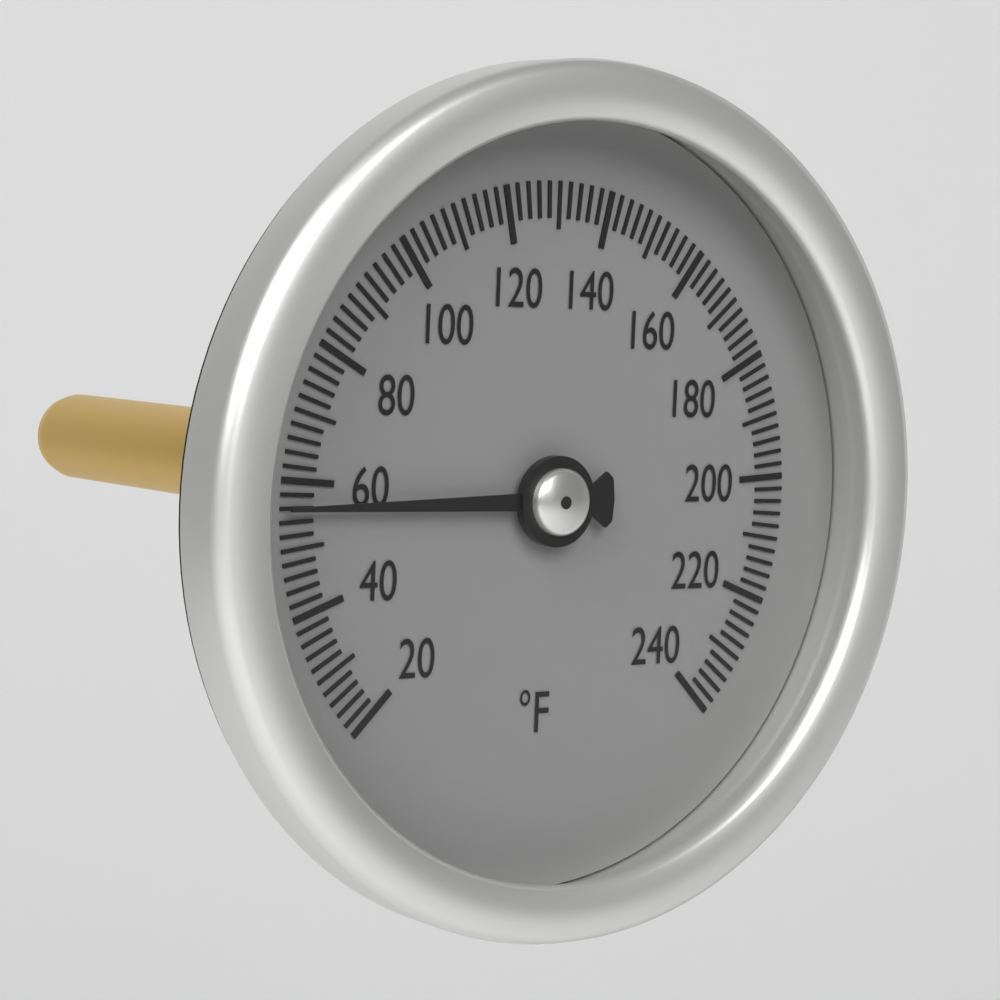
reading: 56 °F
